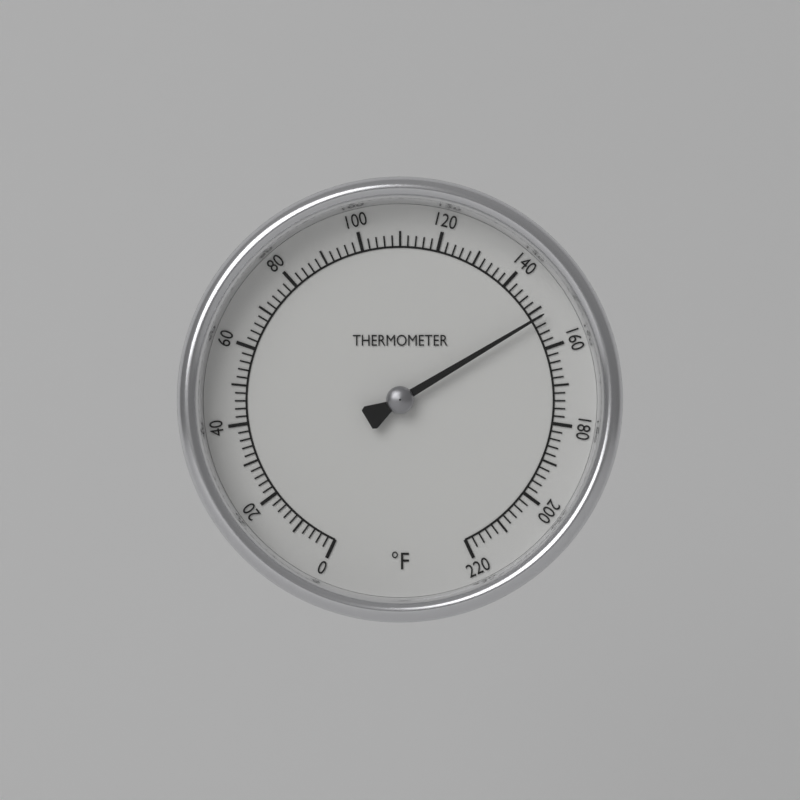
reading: 152 °F
